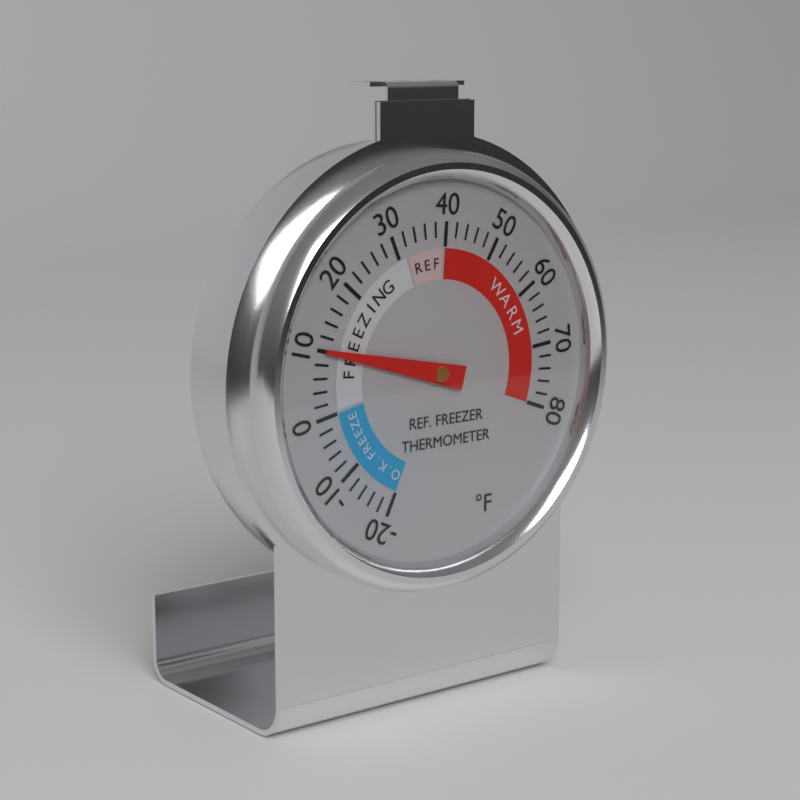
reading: 10 °F
